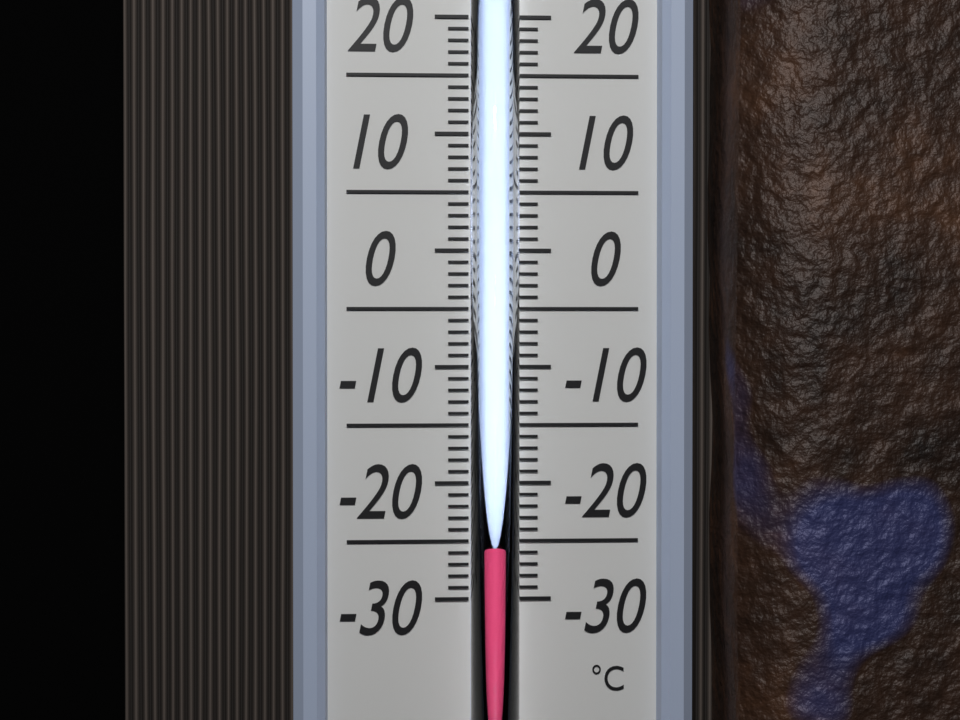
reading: -25 °C
